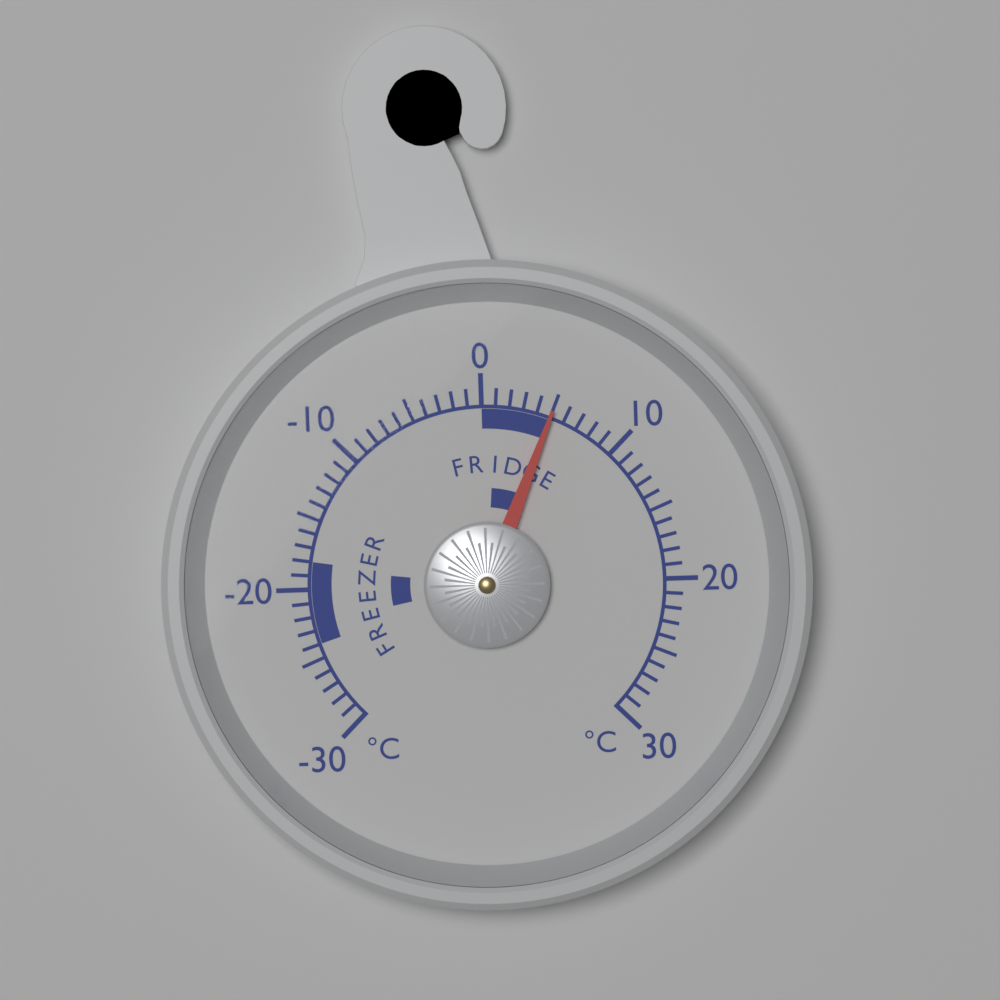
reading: 5 °C
